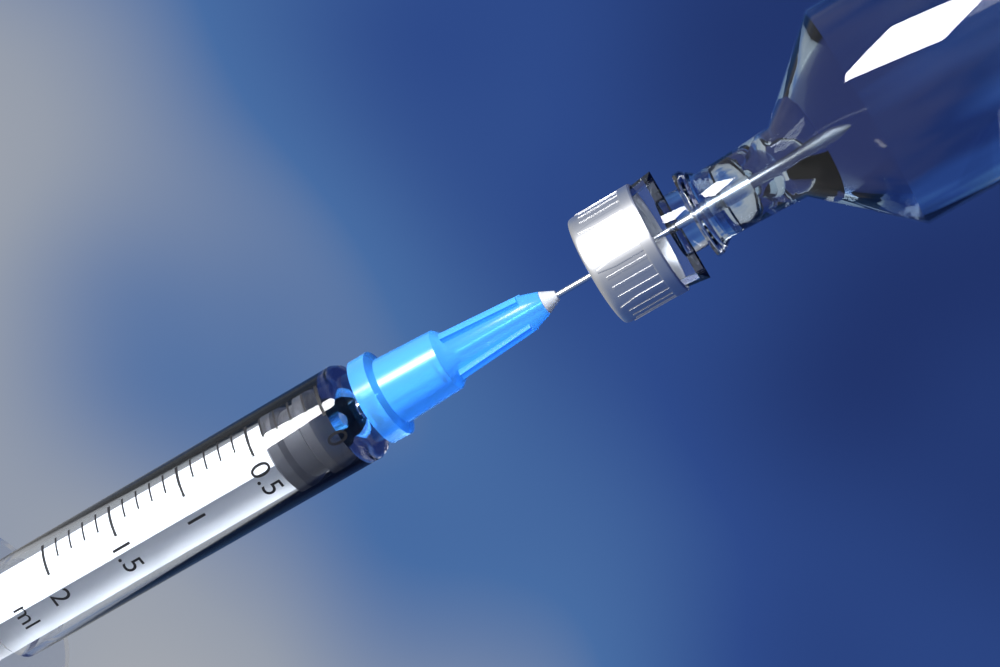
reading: 0.1 ml
